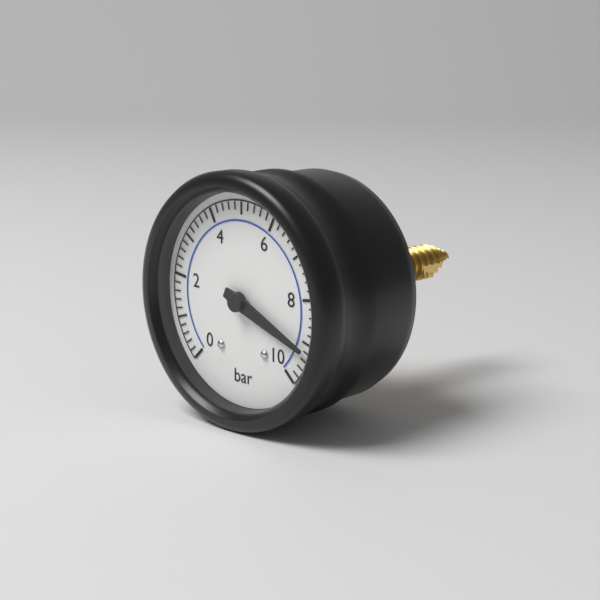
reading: 9.2 bar
